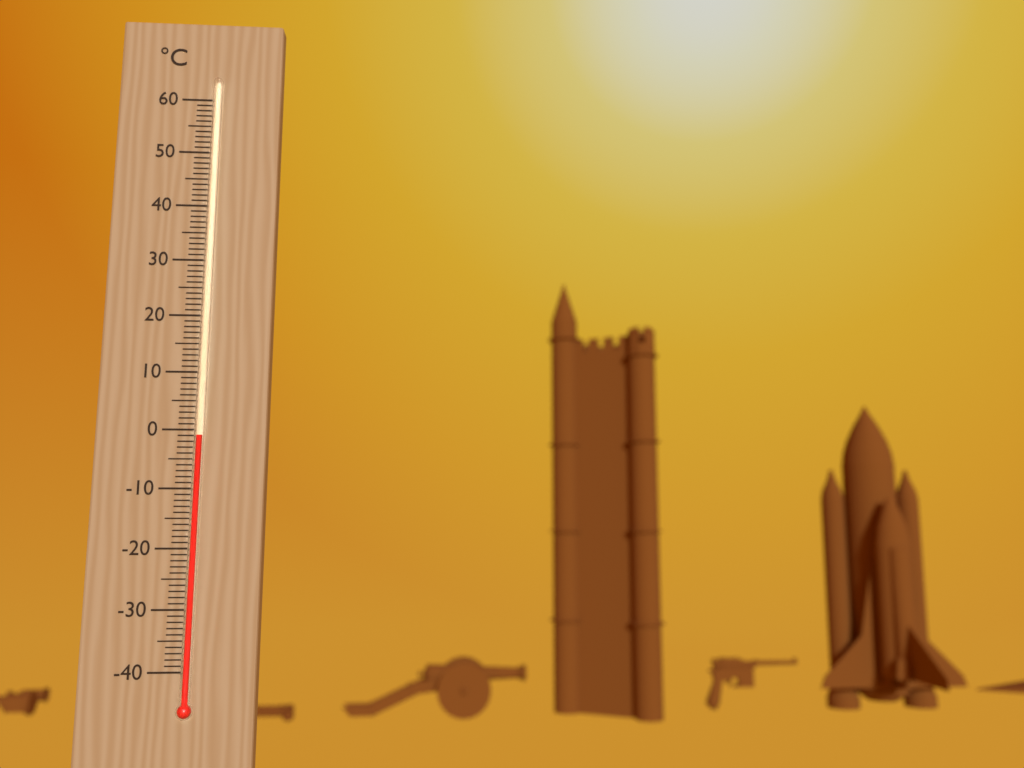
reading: -1 °C
